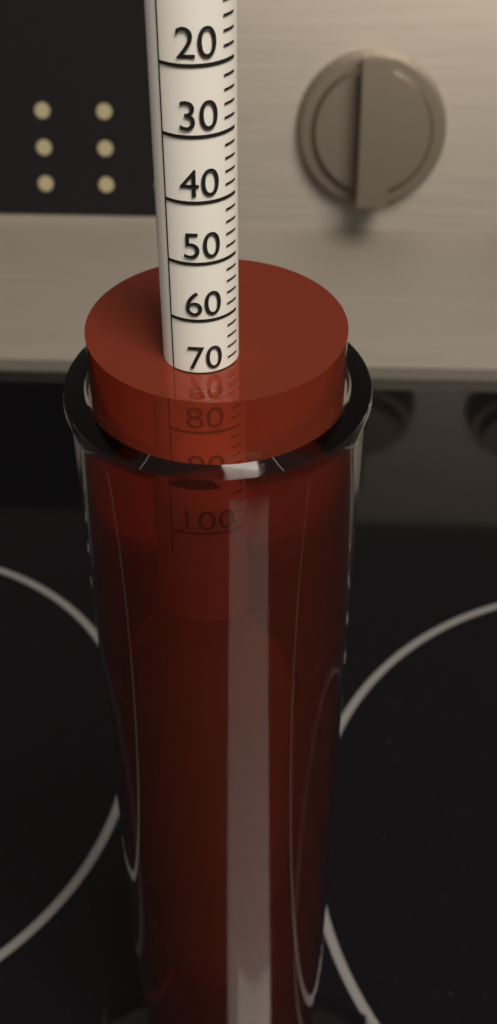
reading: 70 (no unit)
